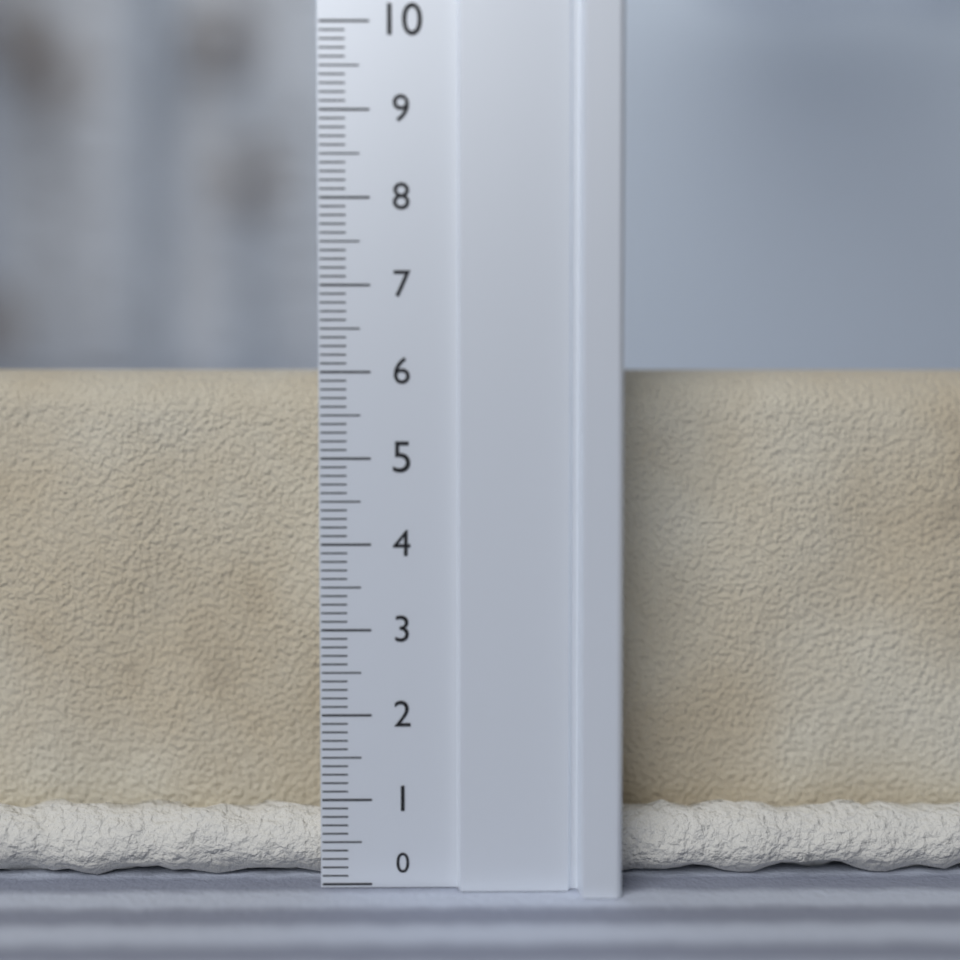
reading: 6.1 (no unit)
